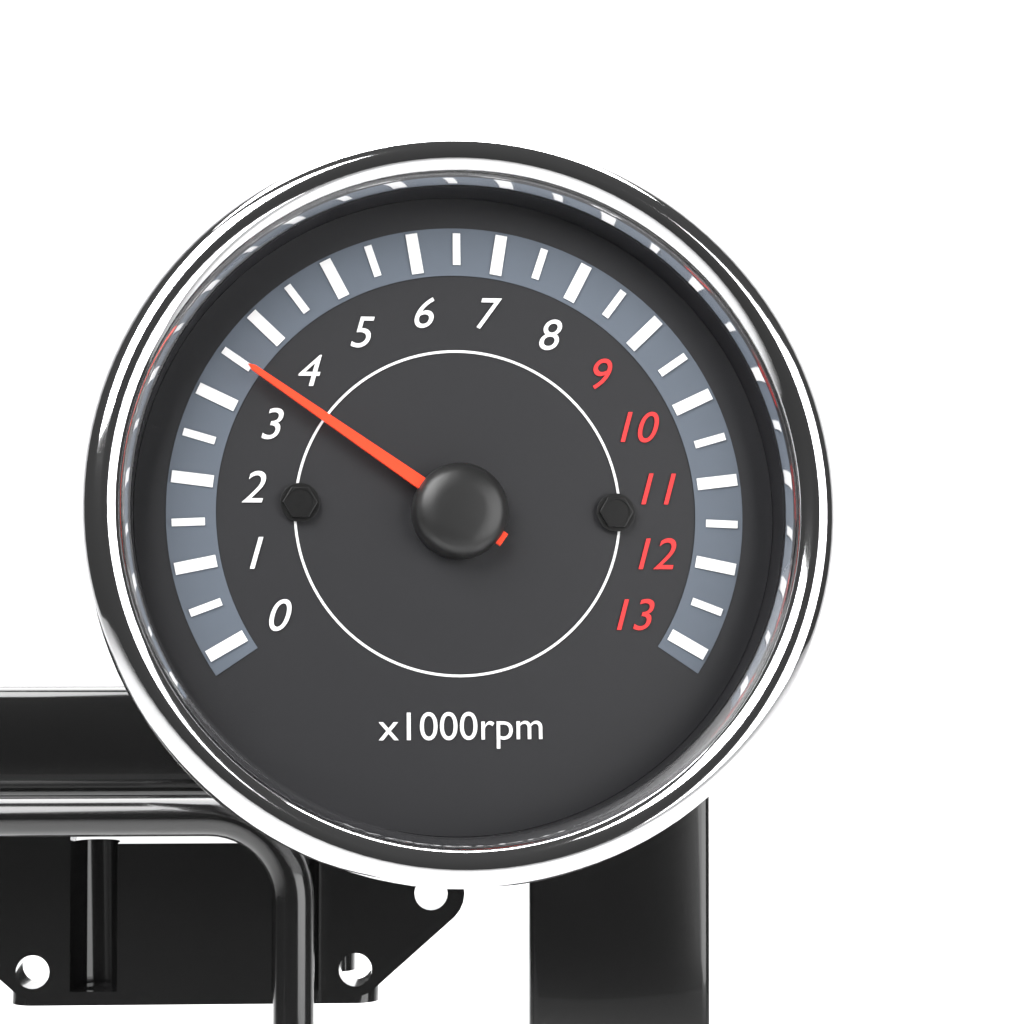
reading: 3500 rpm
